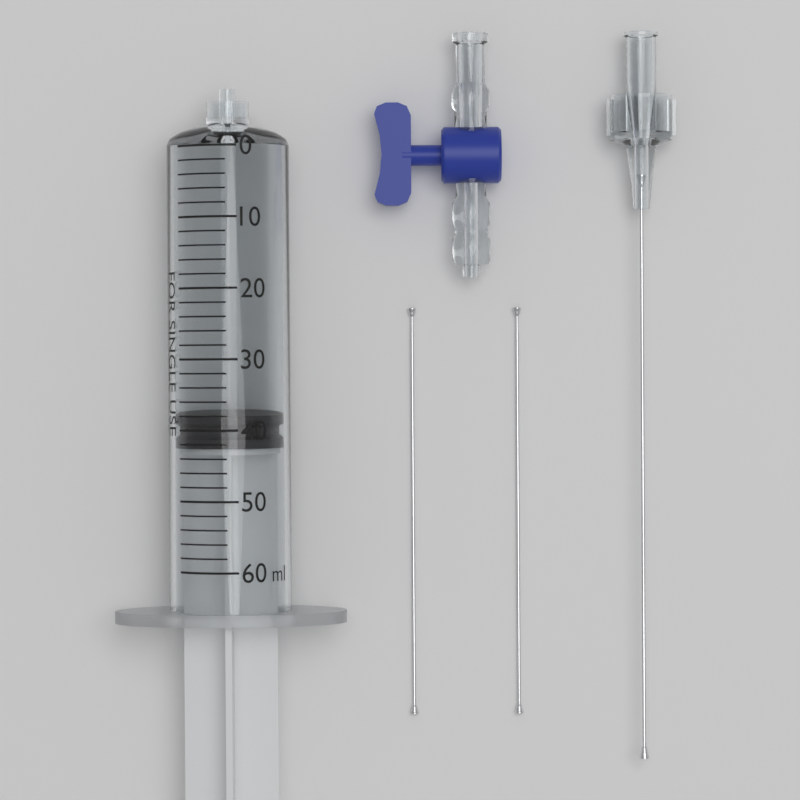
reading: 38 ml
